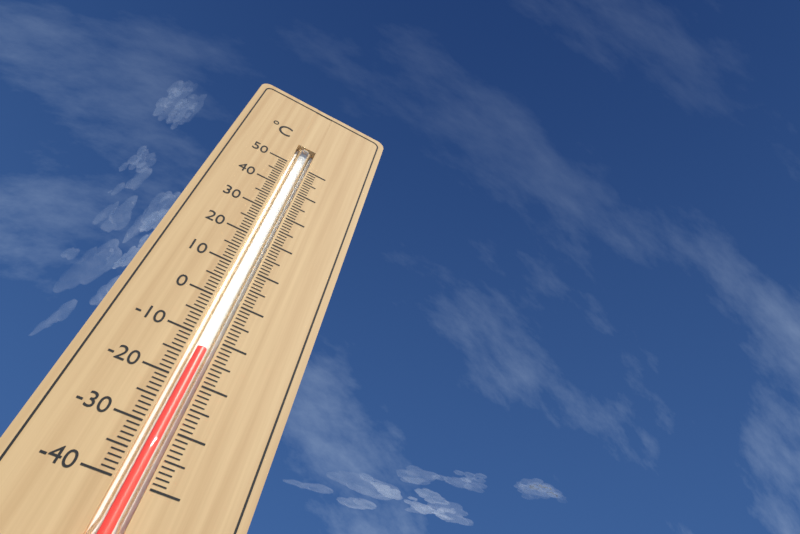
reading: -13 °C
